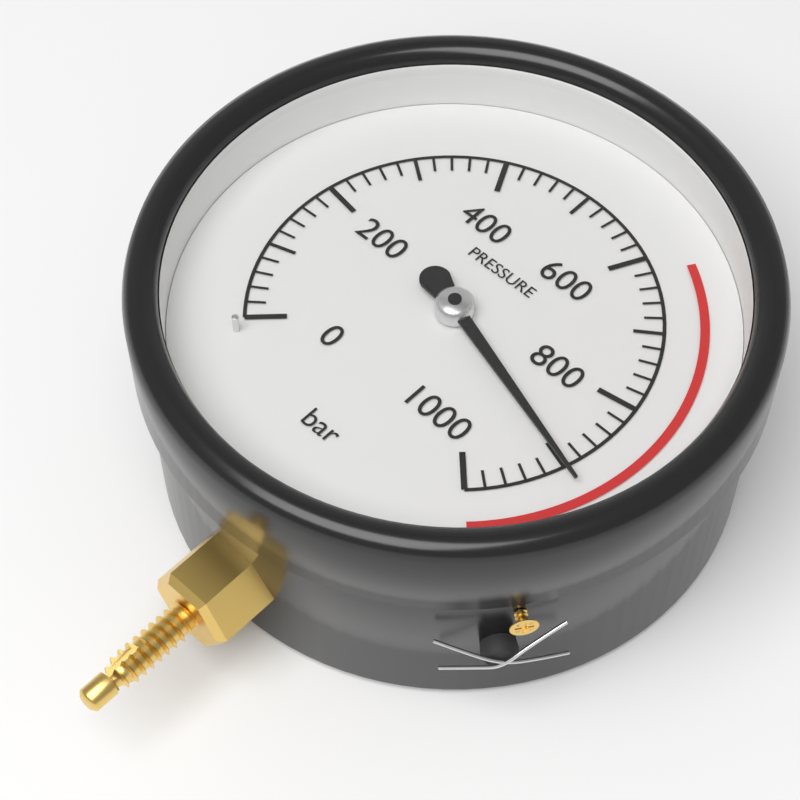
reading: 900 bar
